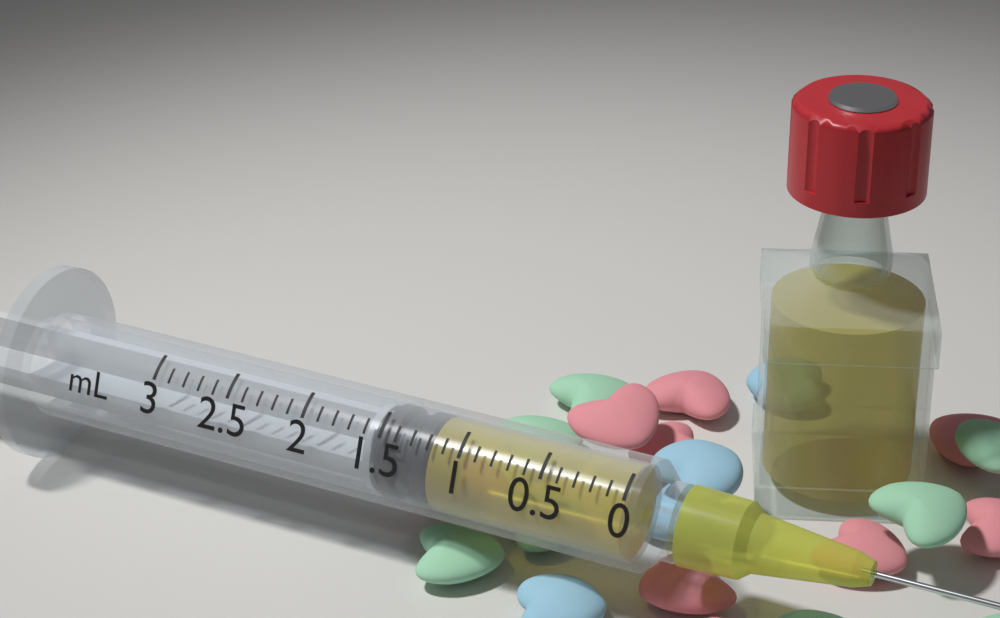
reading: 1.2 mL
